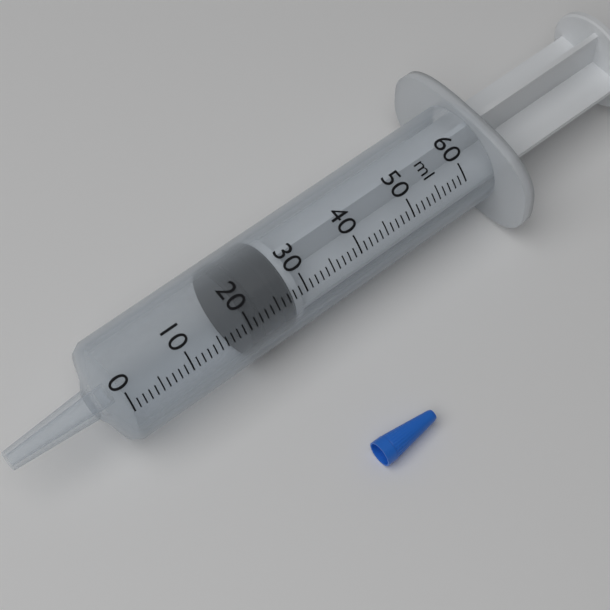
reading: 20 ml
